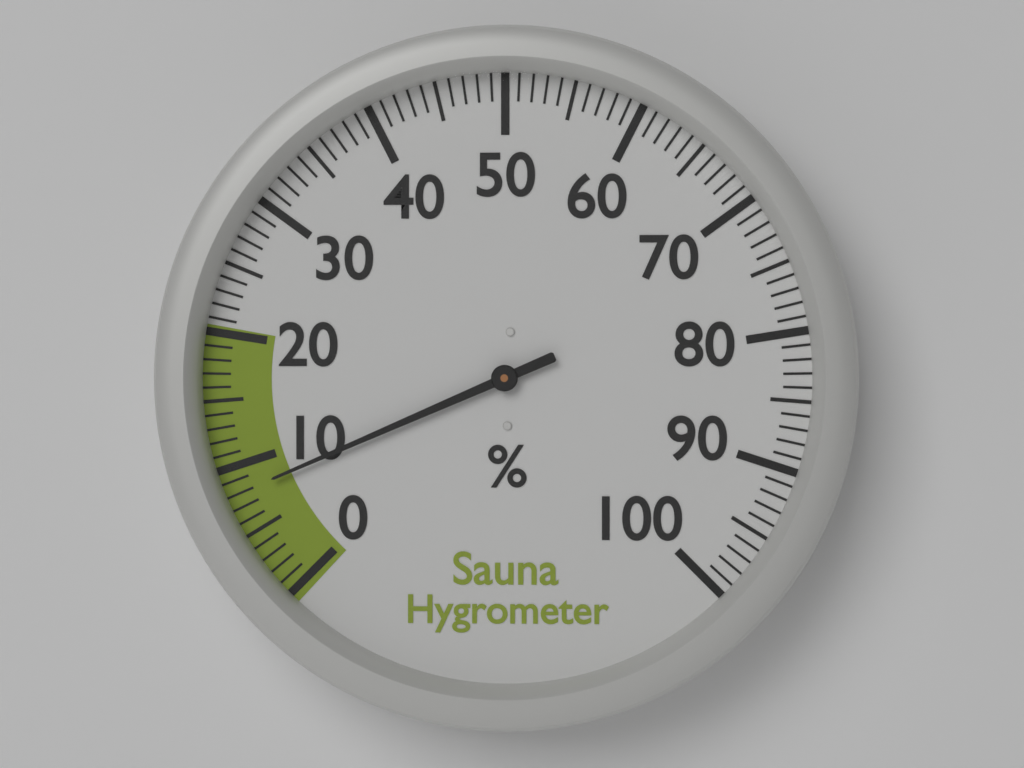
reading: 8 %
